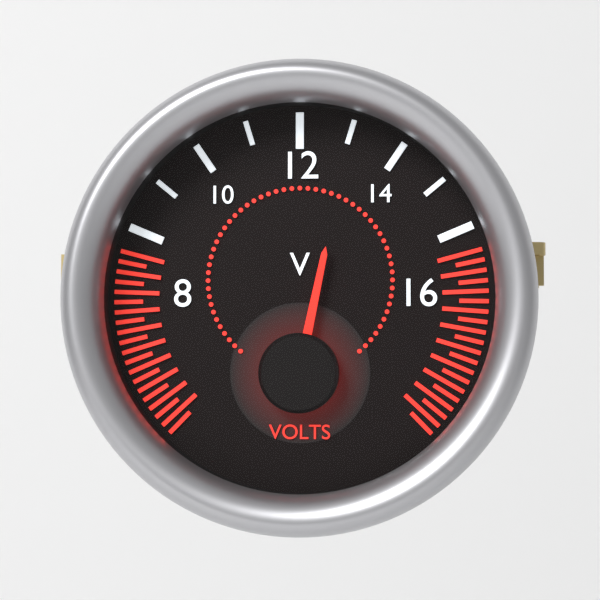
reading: 13 V
